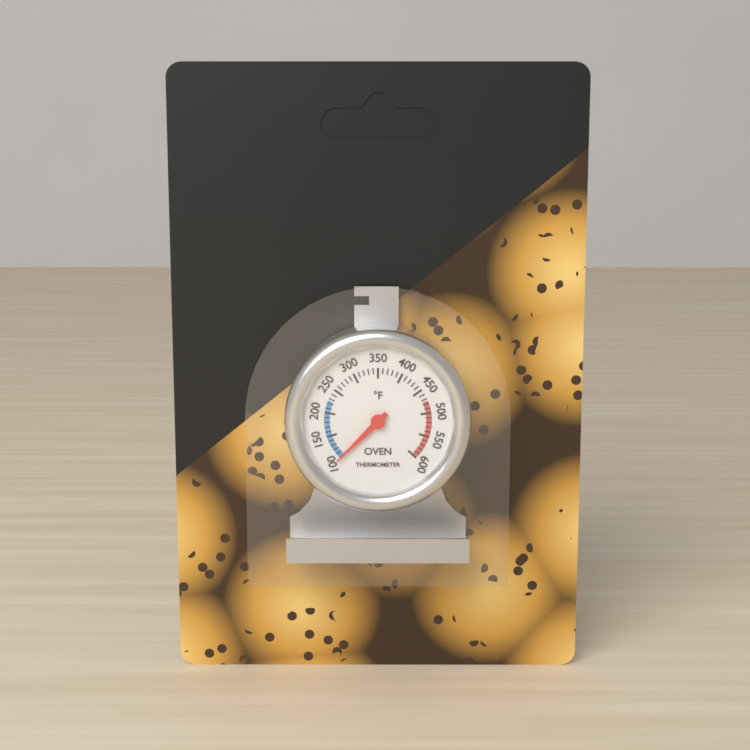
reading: 100 °F
